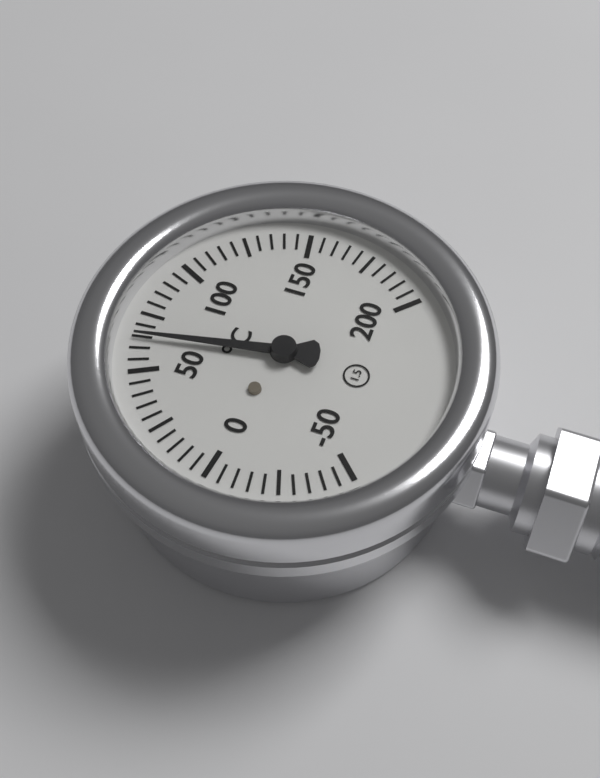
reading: 65 °C
